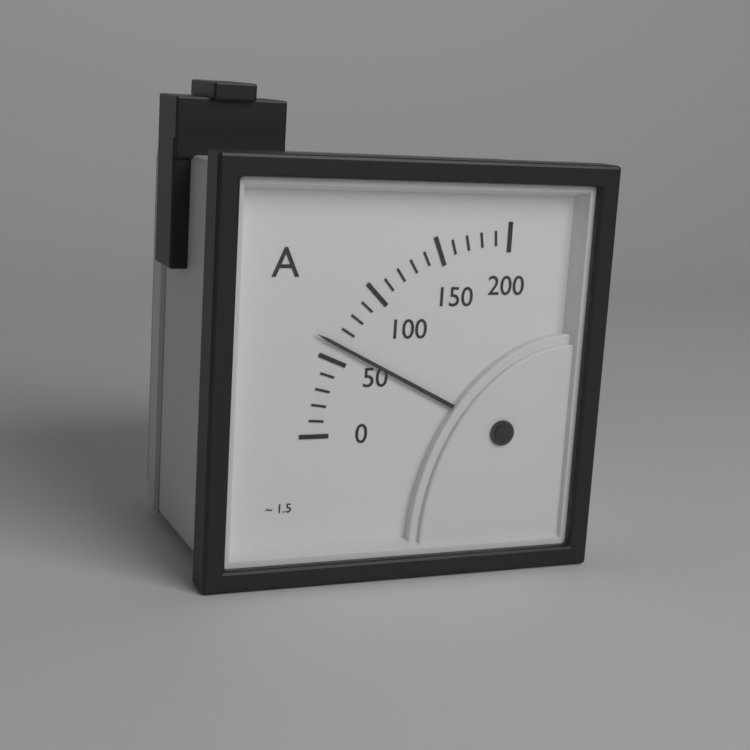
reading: 60 A
